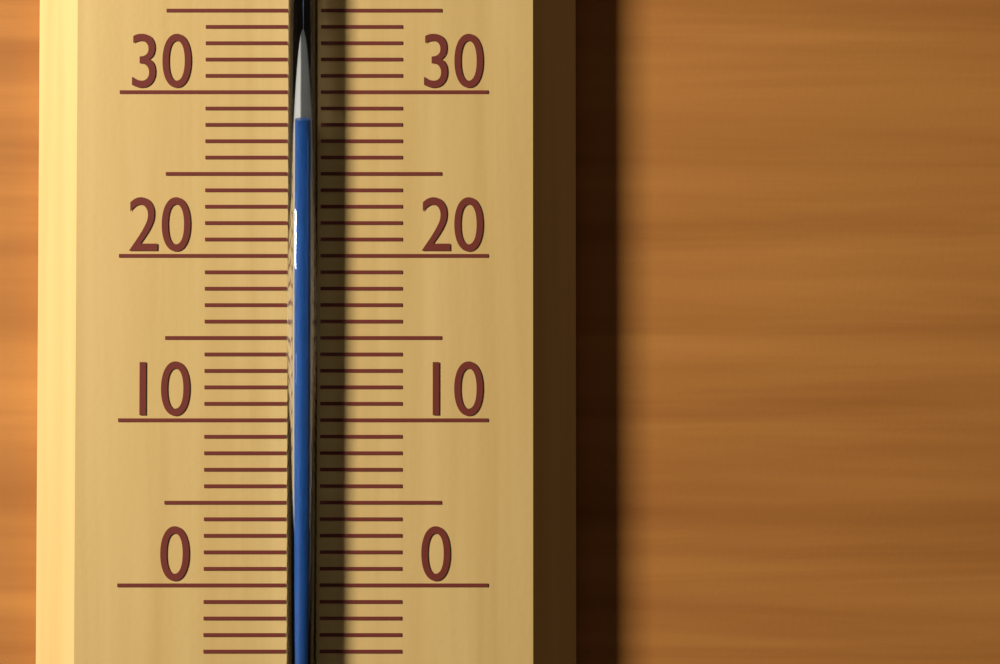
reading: 28 °C
